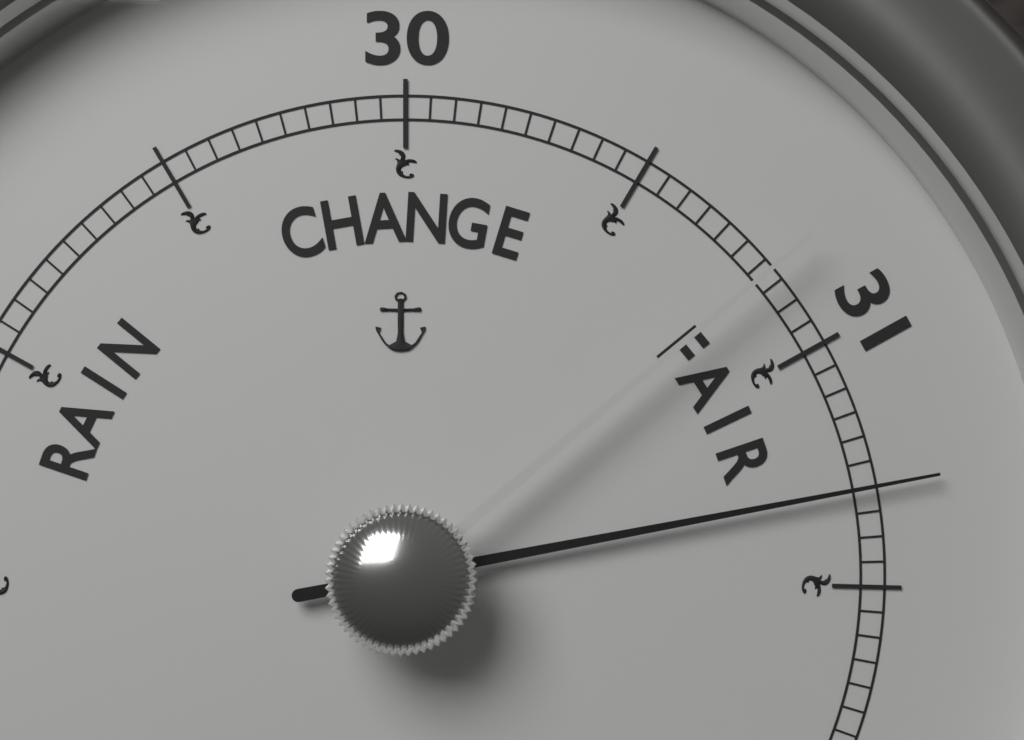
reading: 31.30 (no unit)
